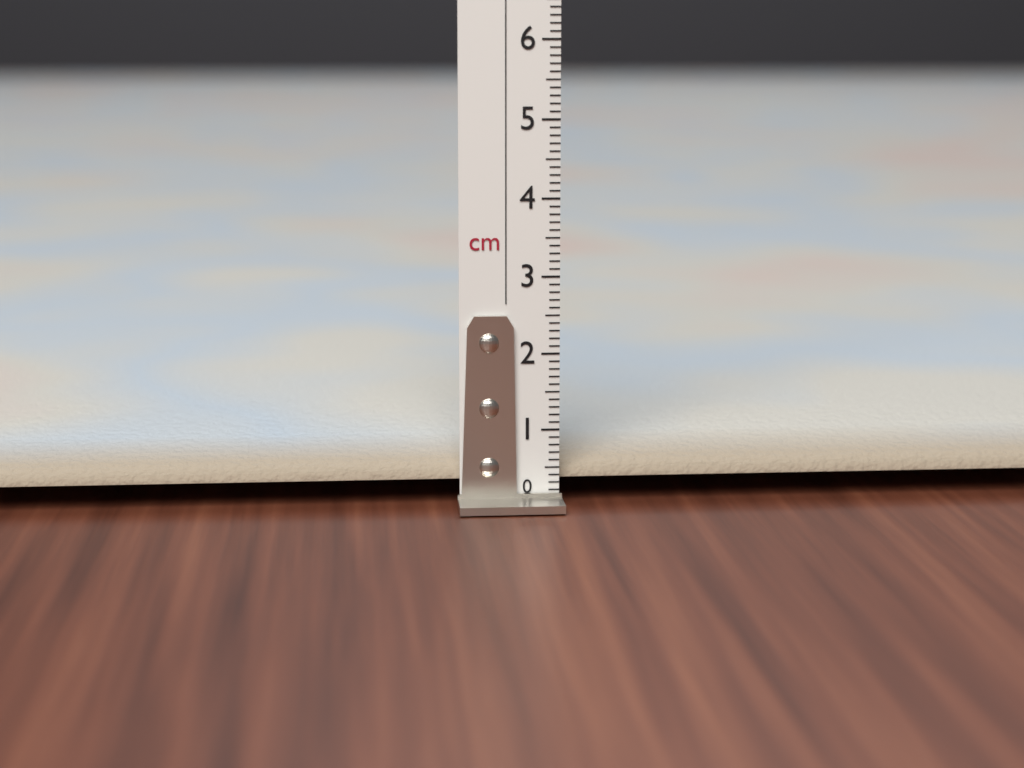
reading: 0.8 cm
